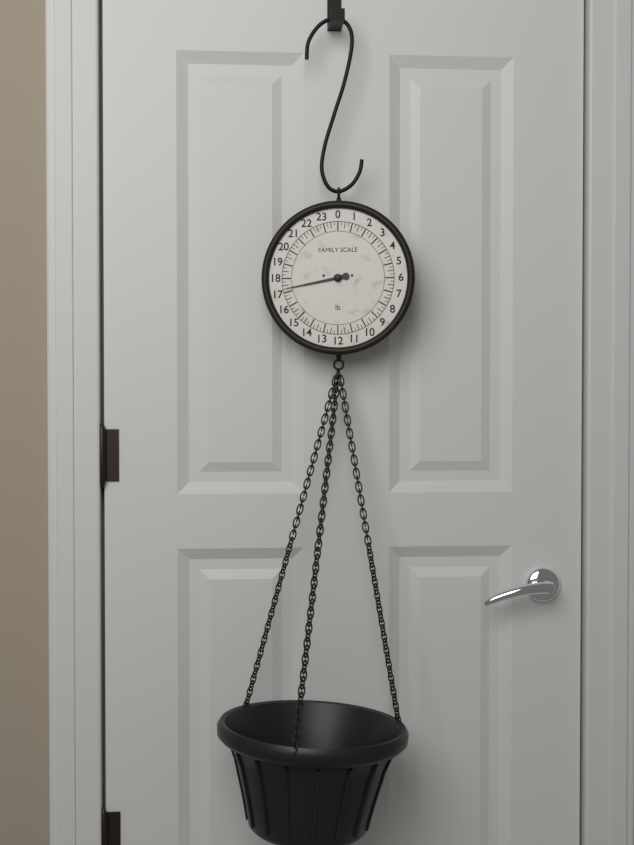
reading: 17.25 lb
